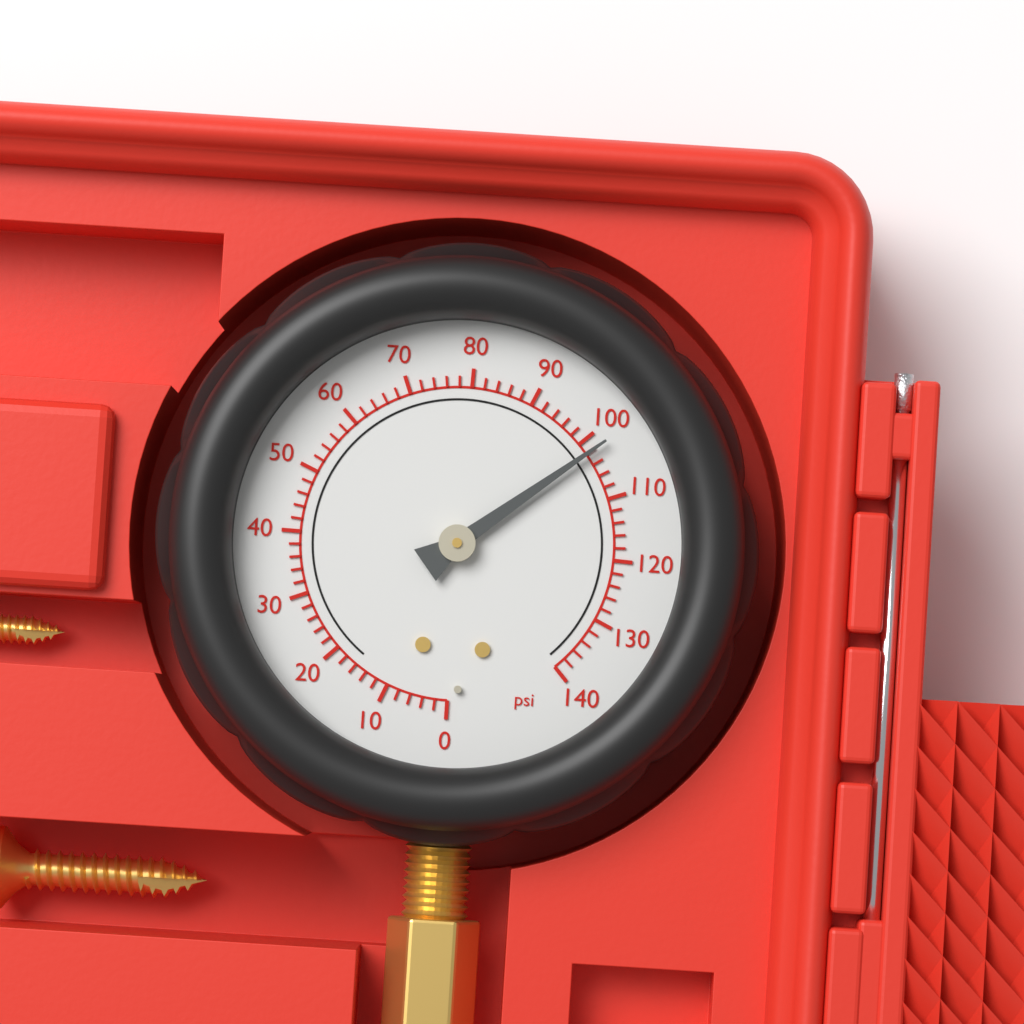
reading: 102 psi
